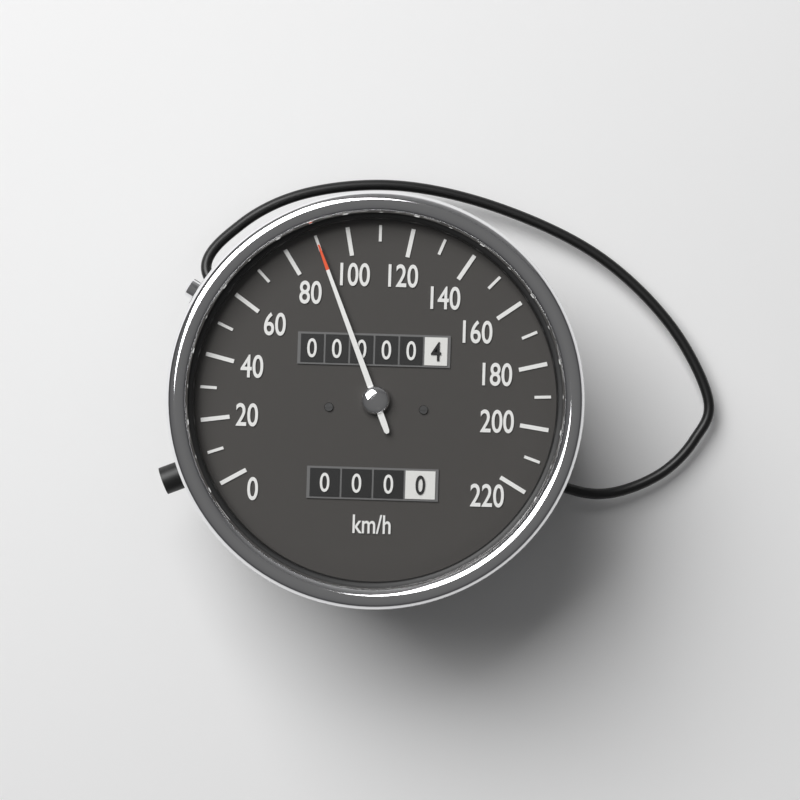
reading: 90 km/h
